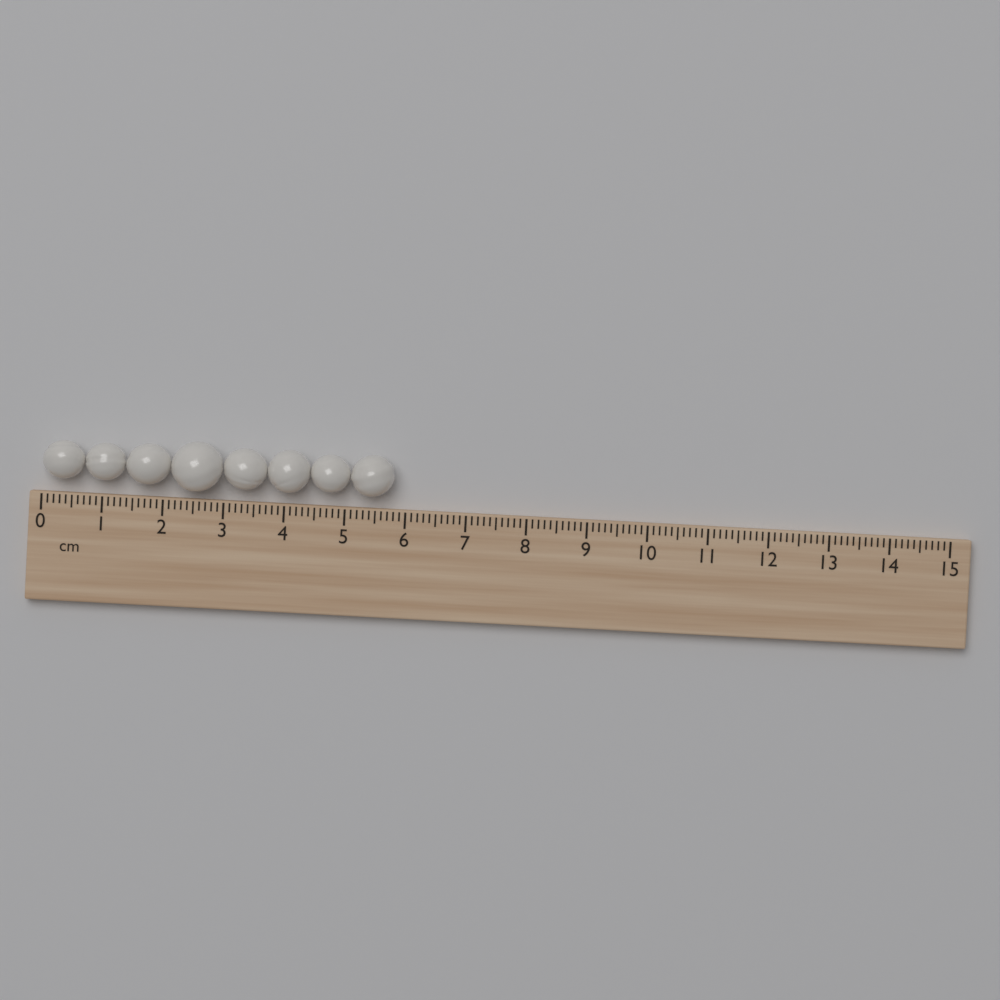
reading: 5.8 cm
